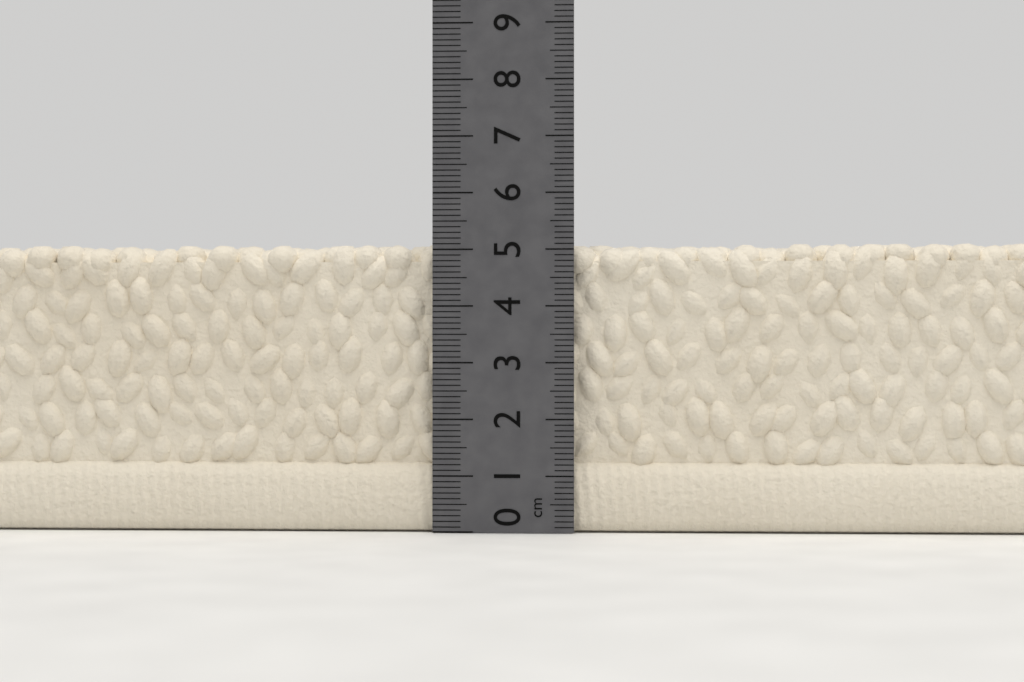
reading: 5.1 cm
